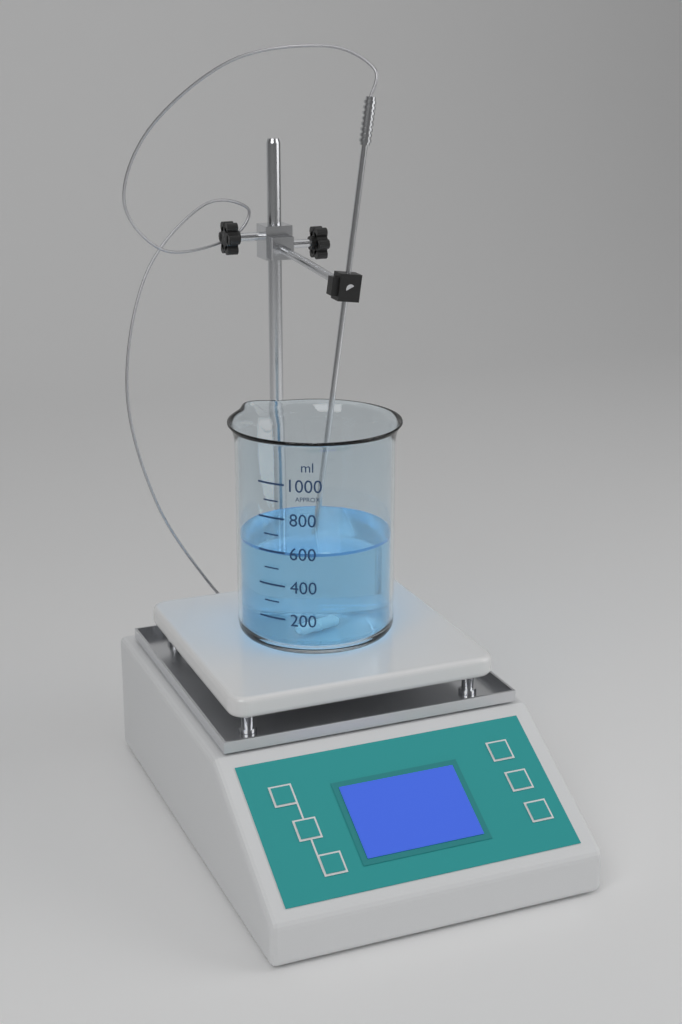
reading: 600 ml
